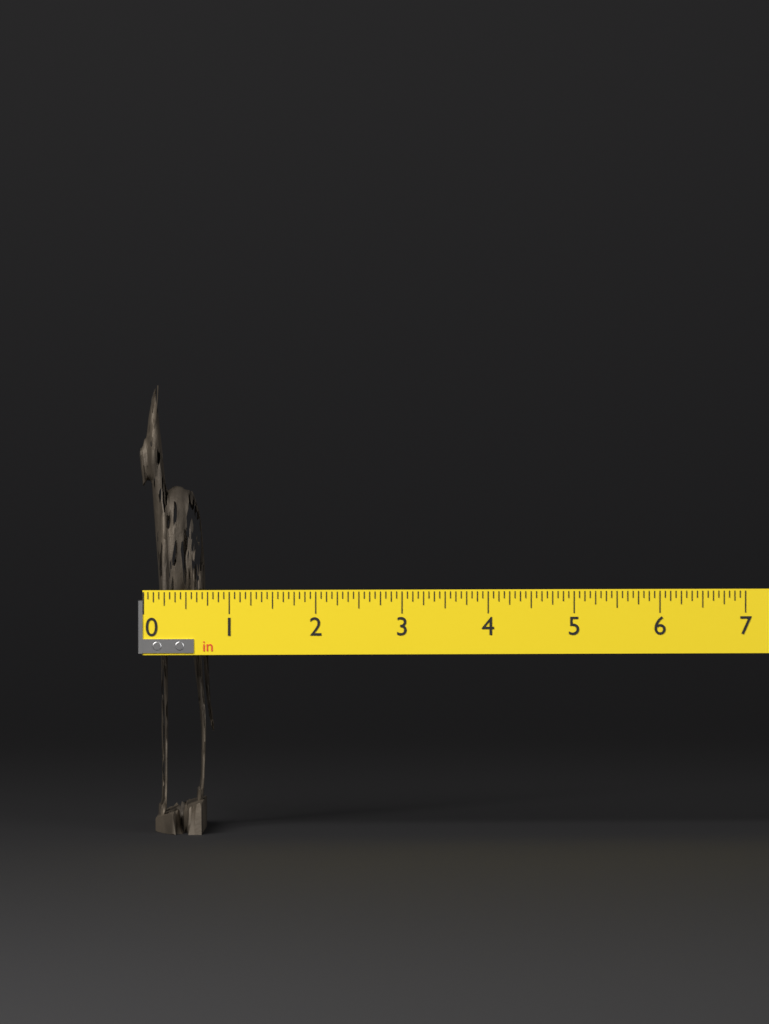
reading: 0.8750 in
